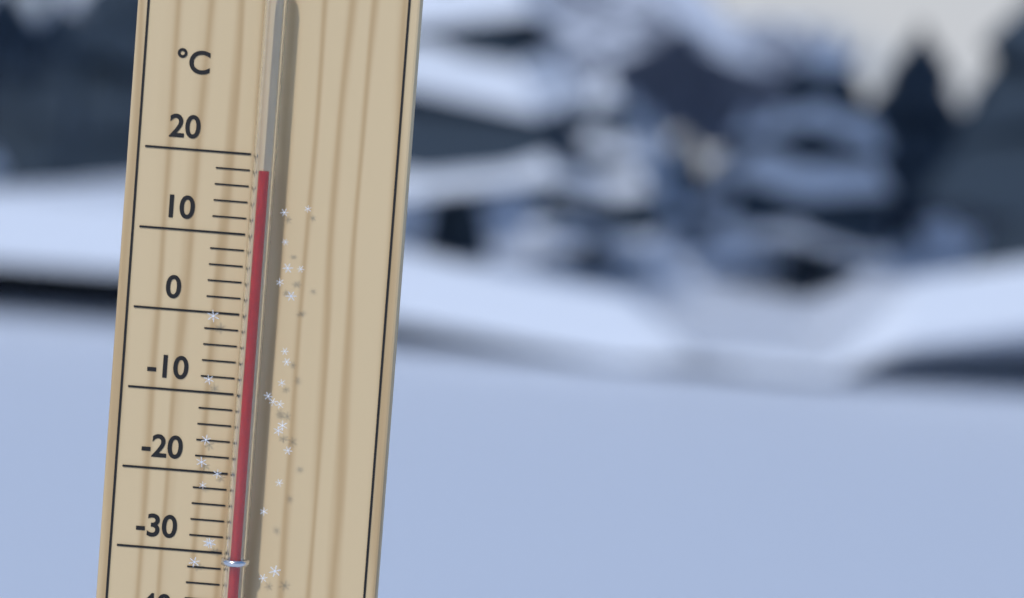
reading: 18 °C
